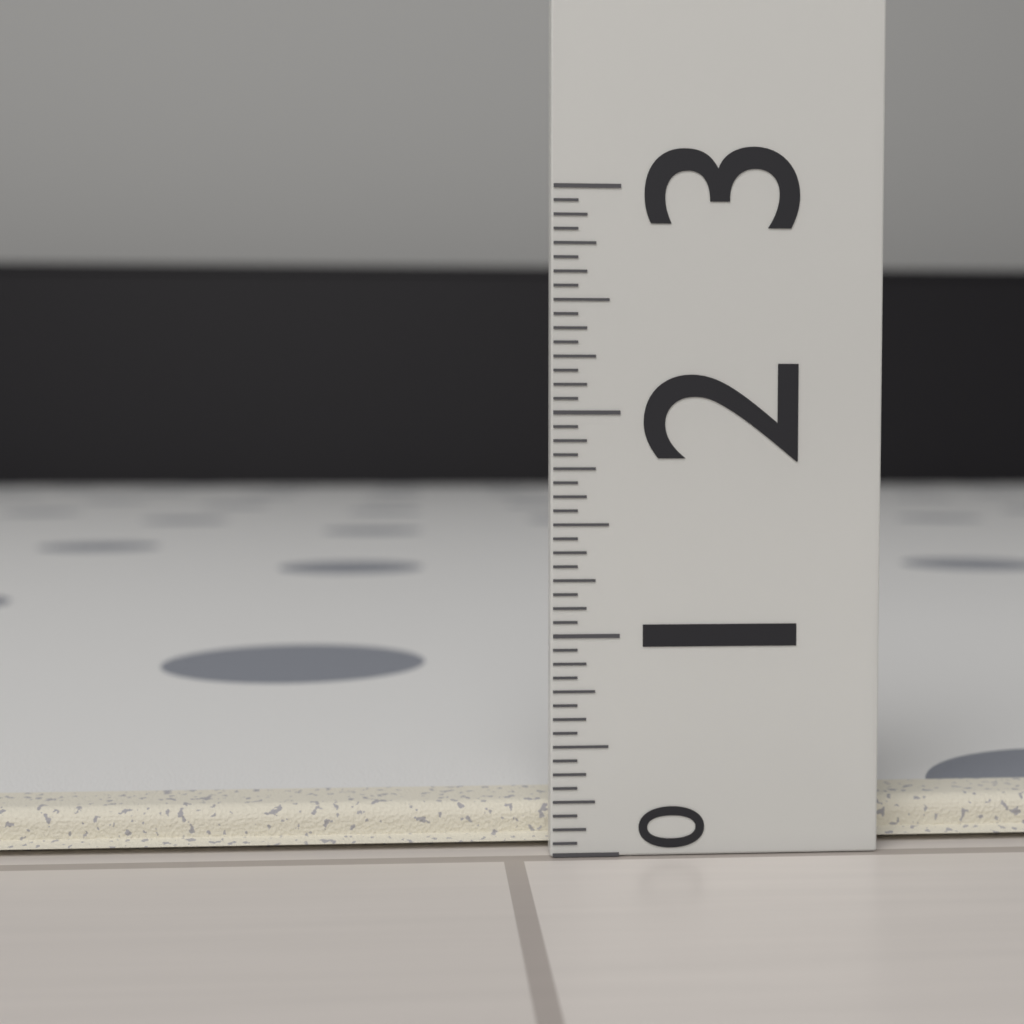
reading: 0.1875 (no unit)
